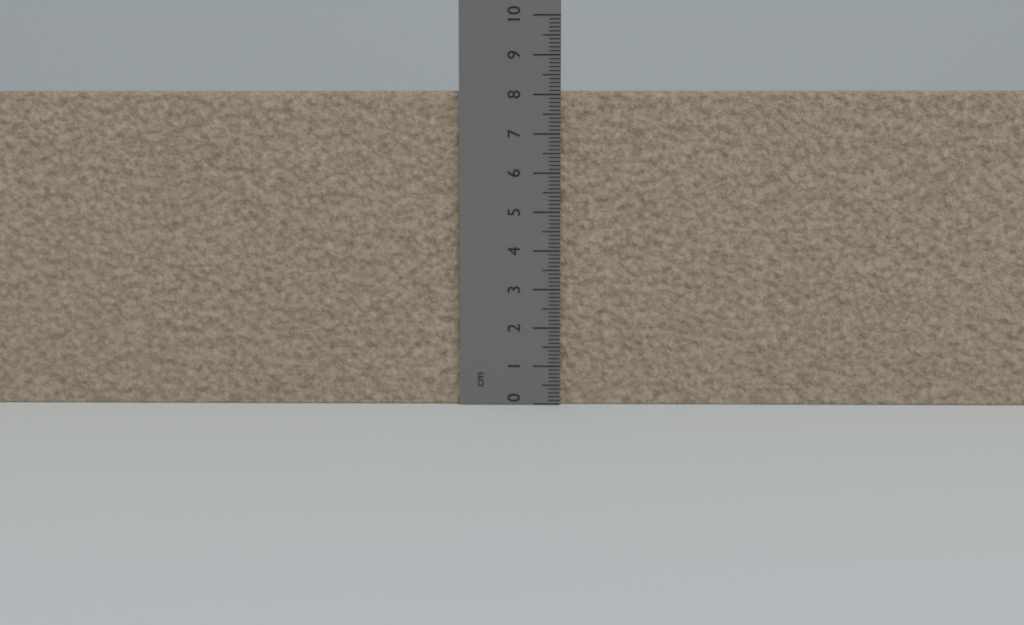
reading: 8.1 cm
